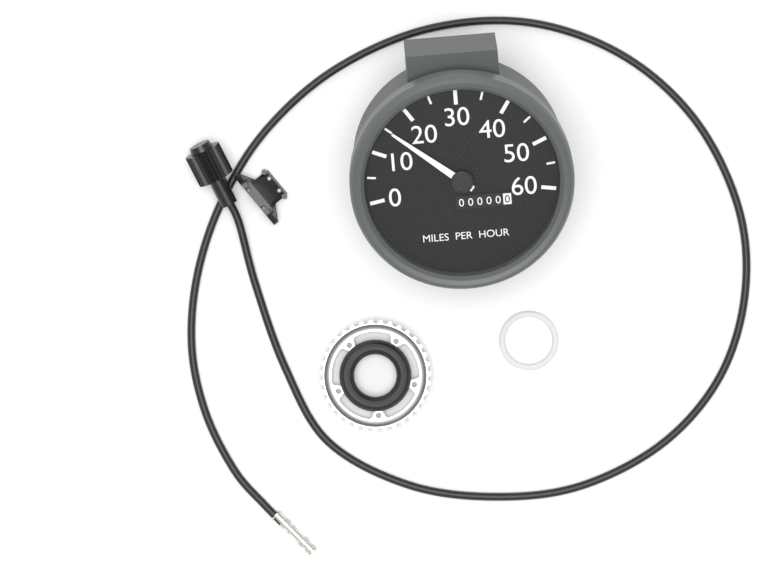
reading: 15 mph
